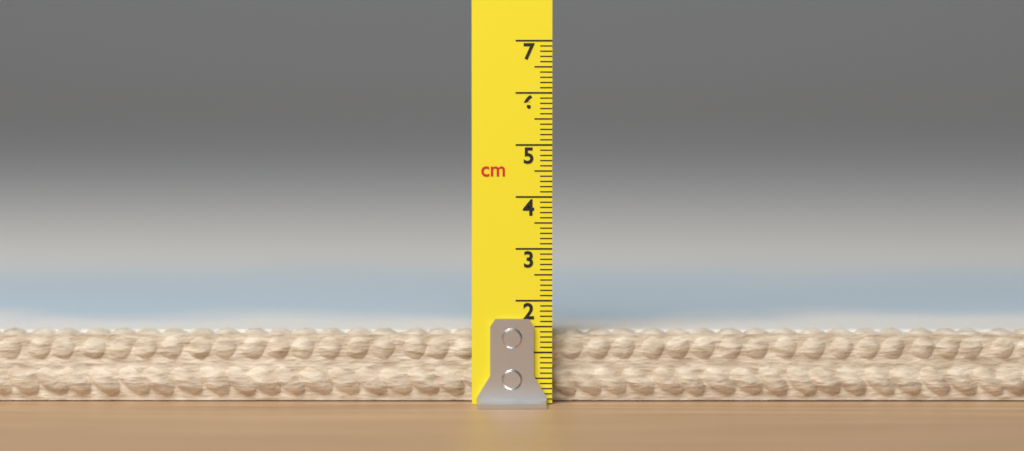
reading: 1.4 cm
